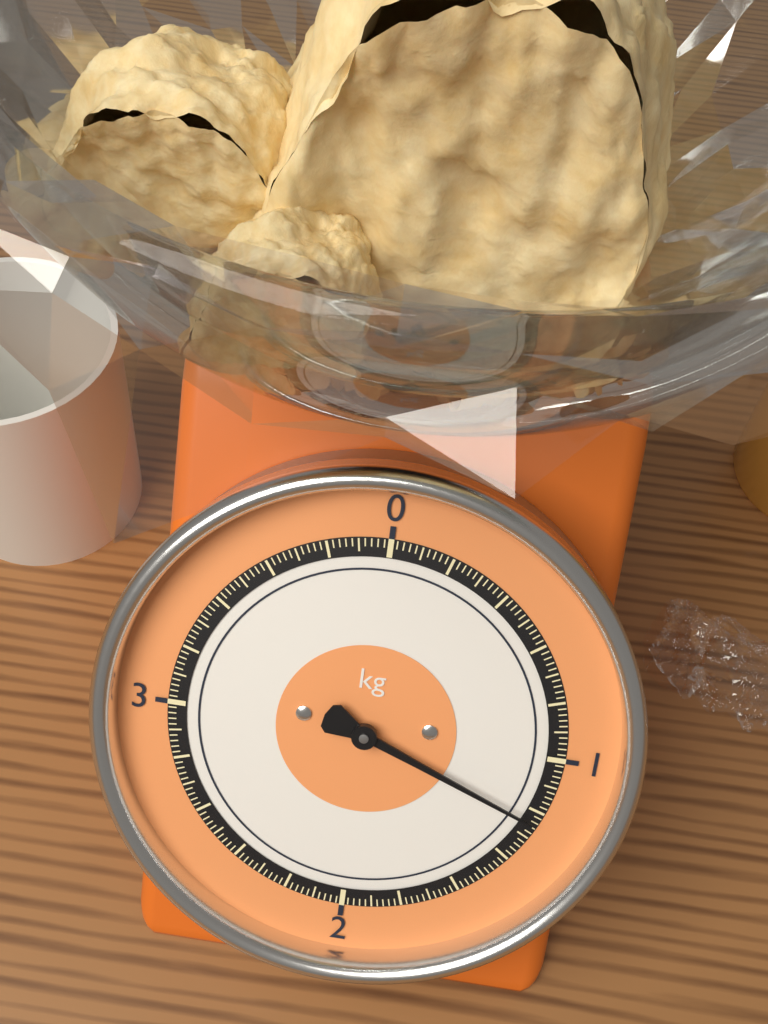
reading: 1.24 kg
